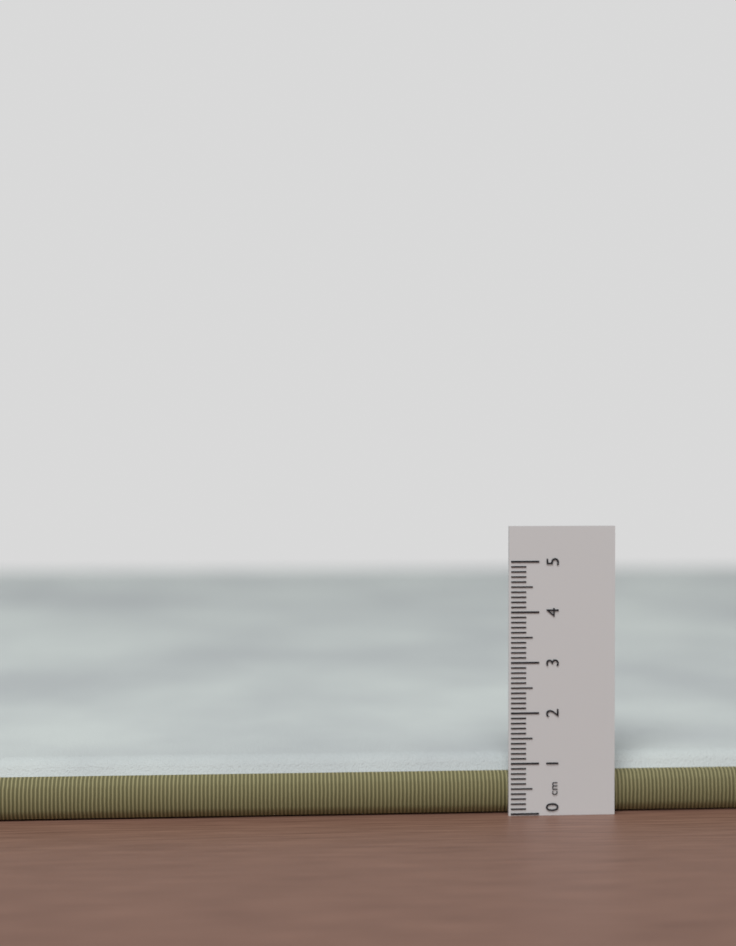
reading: 1.1 cm
